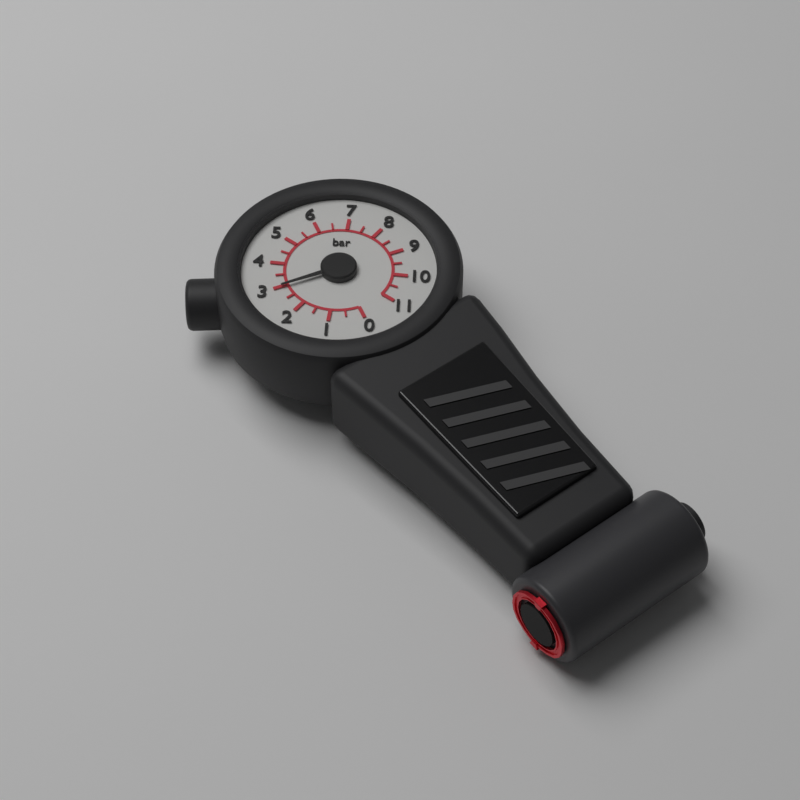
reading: 3.0 bar
